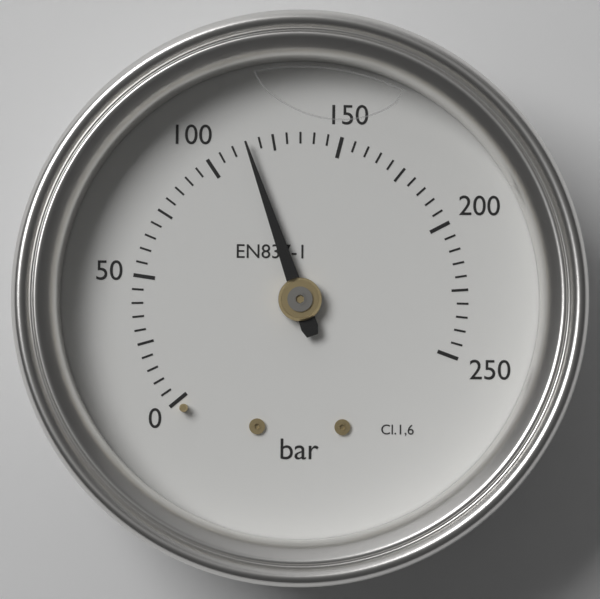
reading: 115 bar
